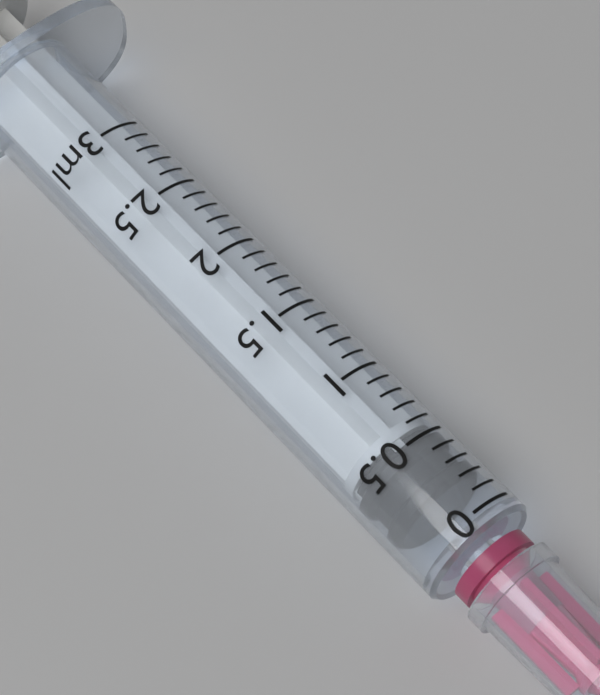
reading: 0.2 ml
